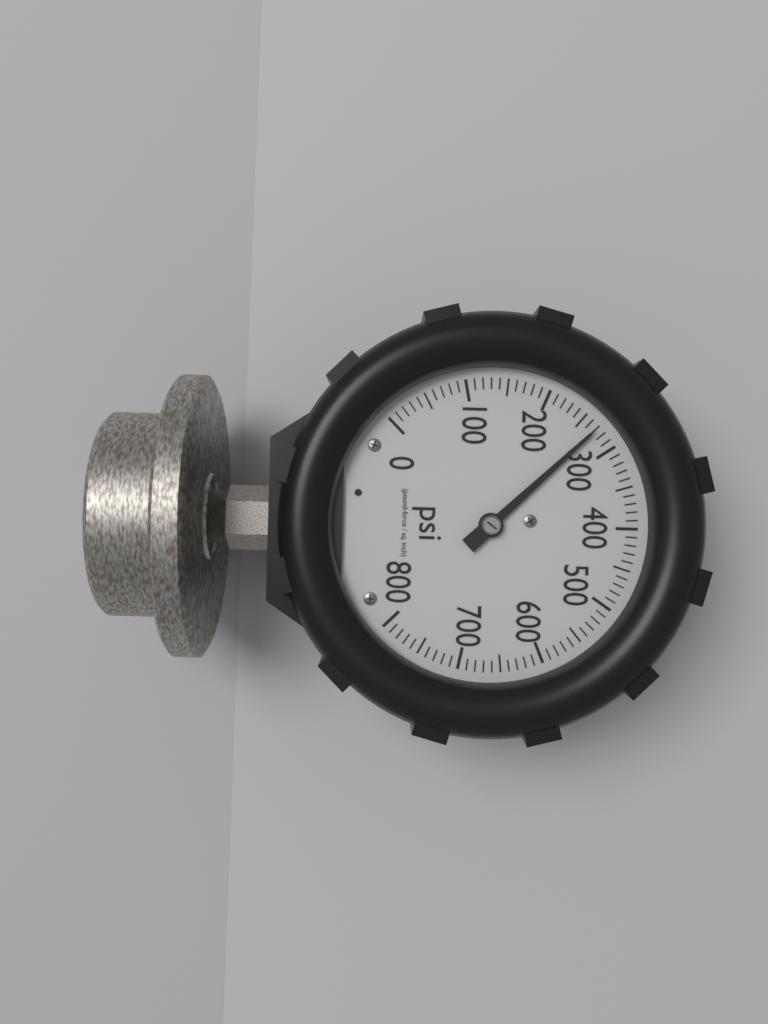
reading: 270 psi
